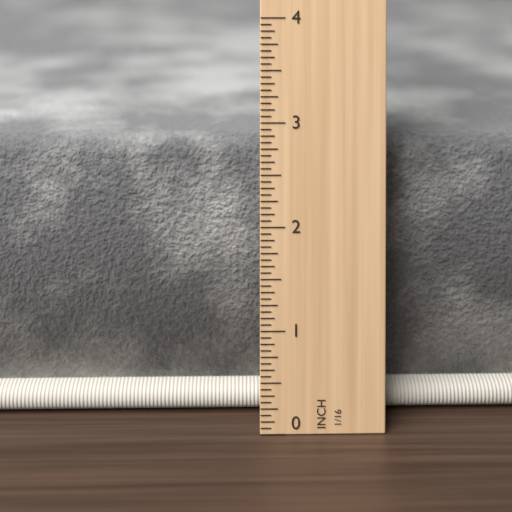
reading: 2.7500 in
